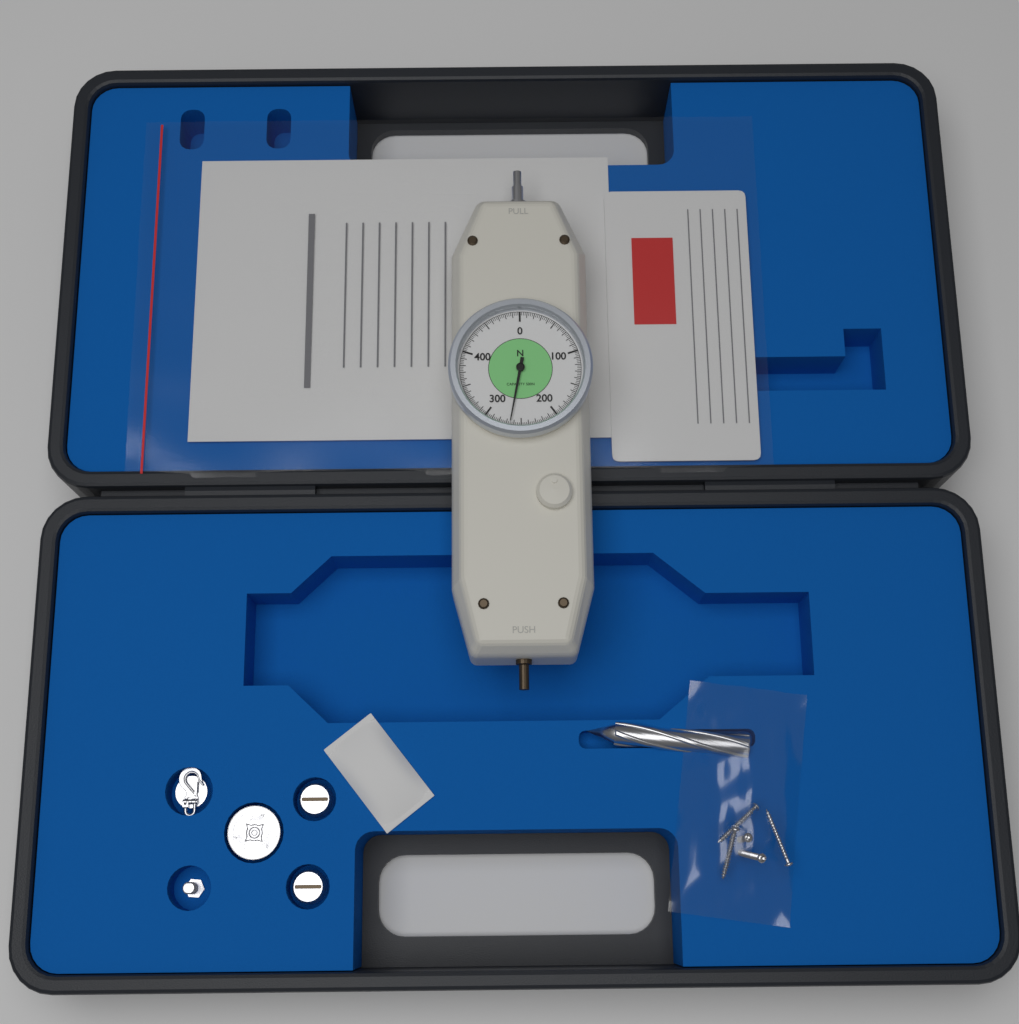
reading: 265.0 N
